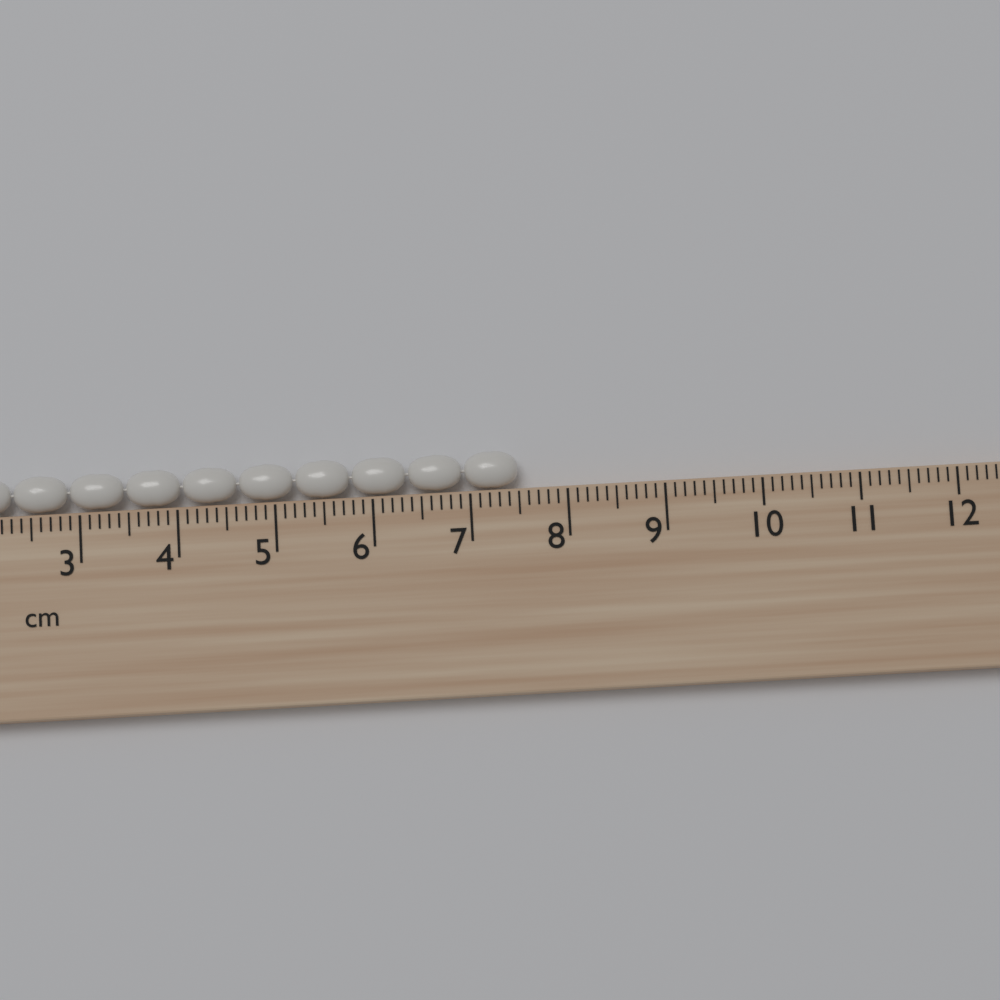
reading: 7.5 cm
